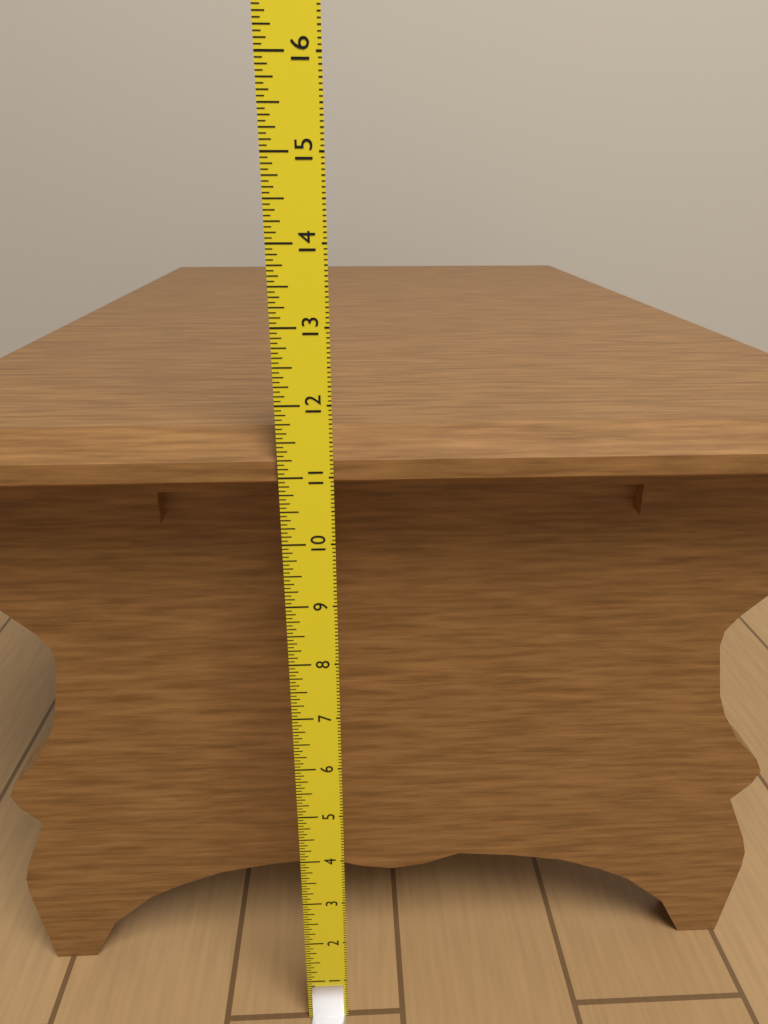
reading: 11.5625 in
